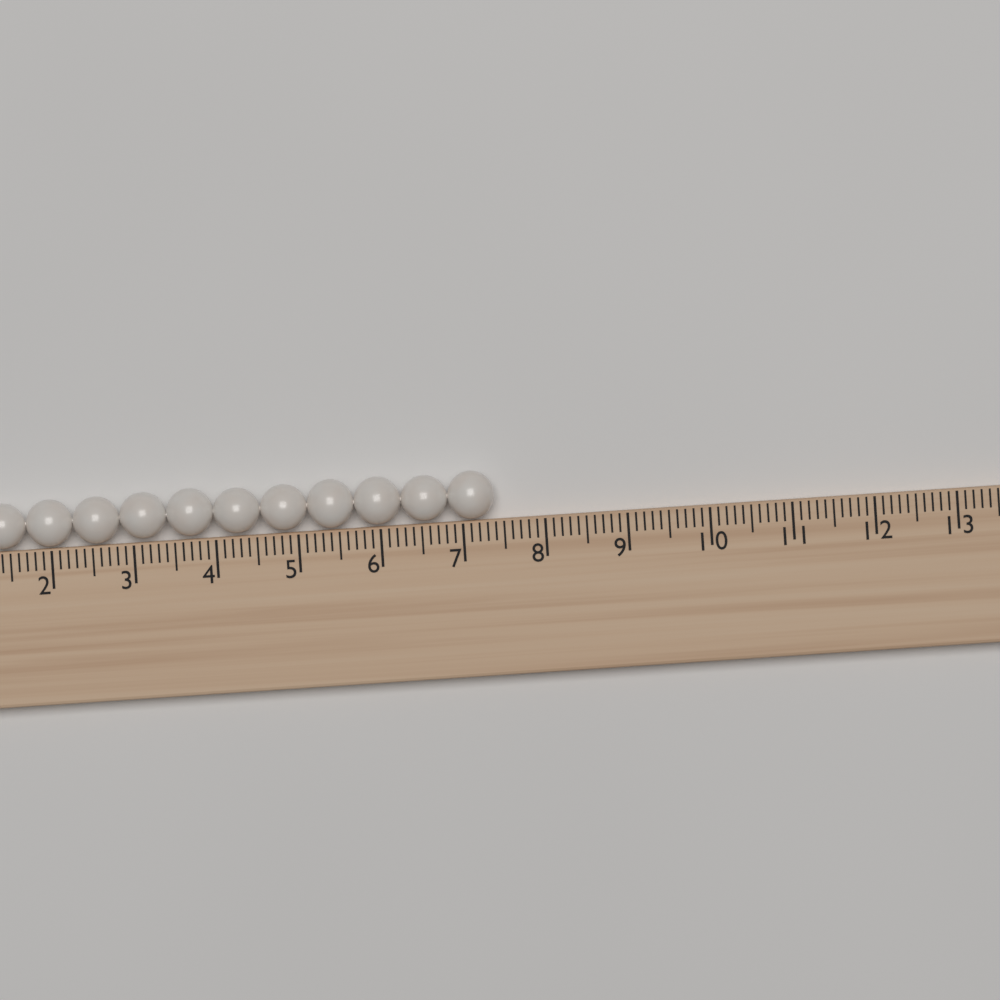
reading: 7.4 (no unit)
